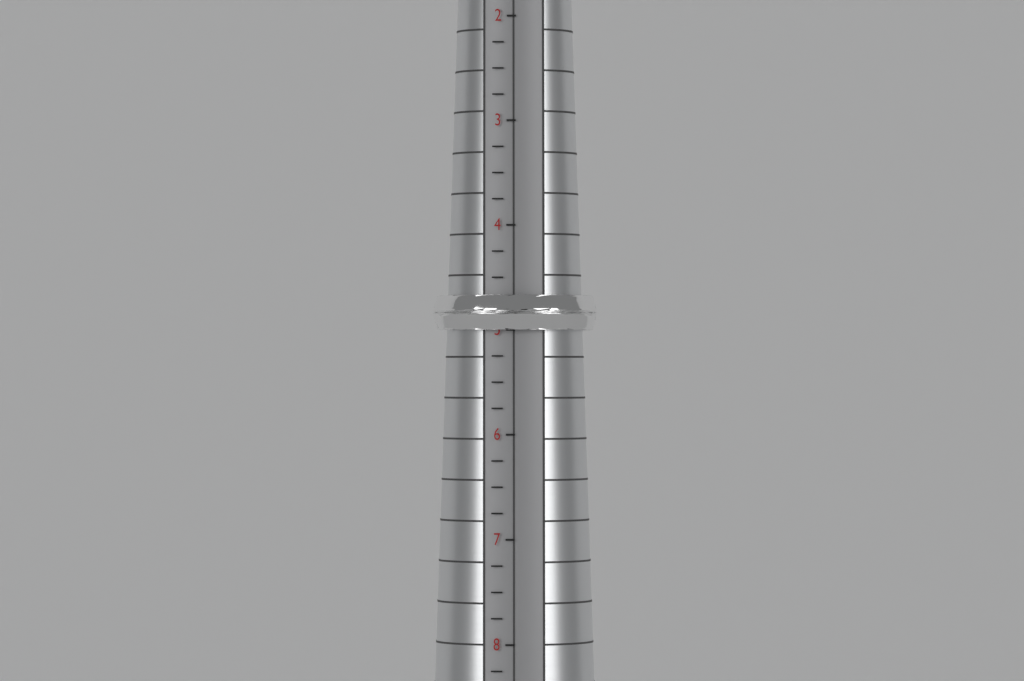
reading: 5.00 (no unit)
